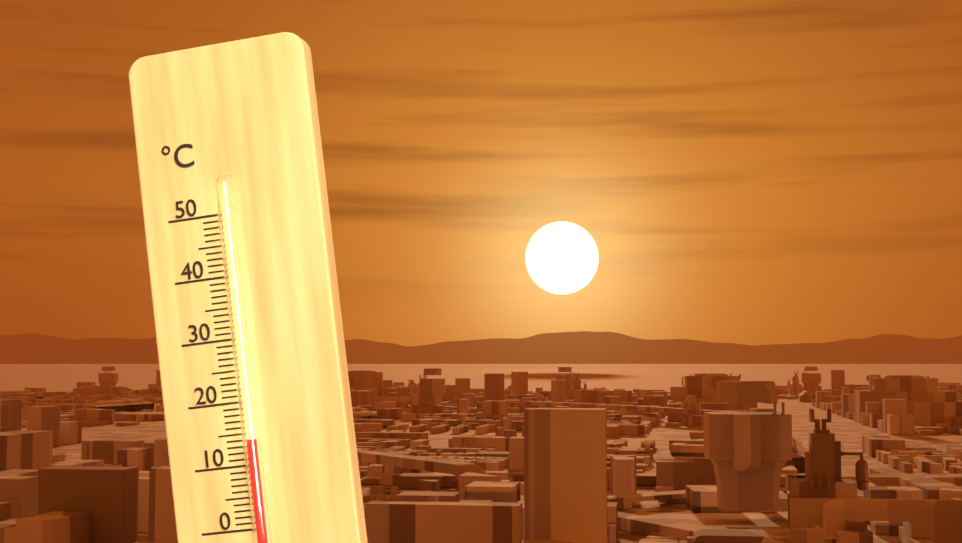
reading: 14 °C
